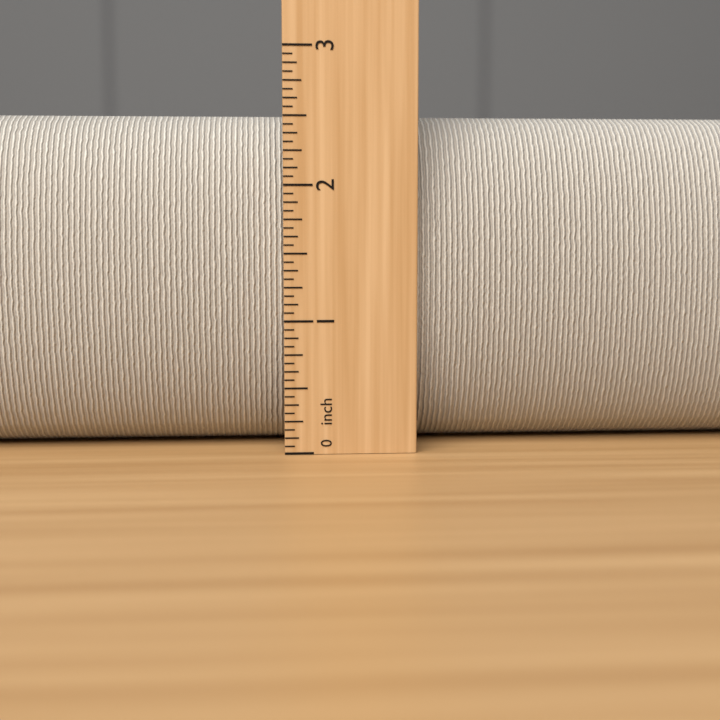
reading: 2.5625 inch
